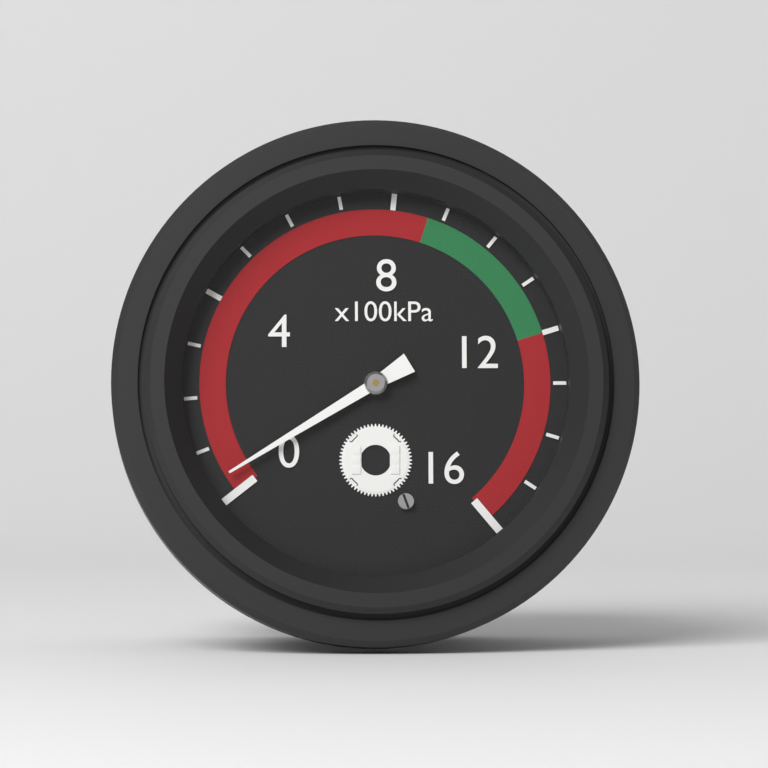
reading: 40 kPa
